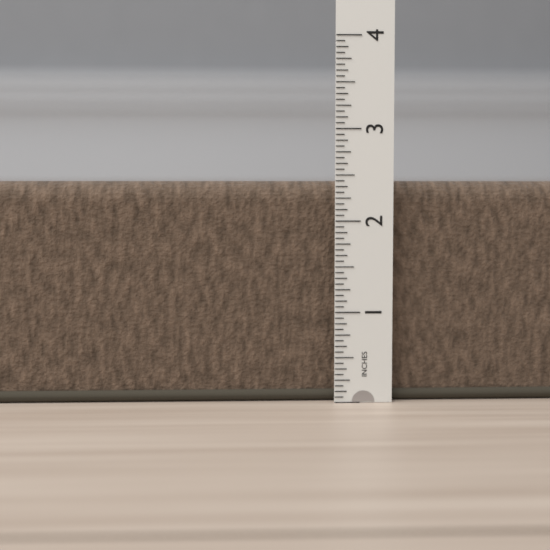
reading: 2.4375 in
